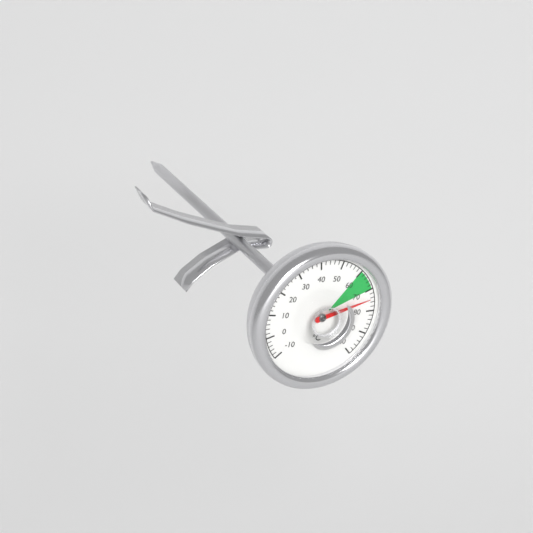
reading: 74 °C
